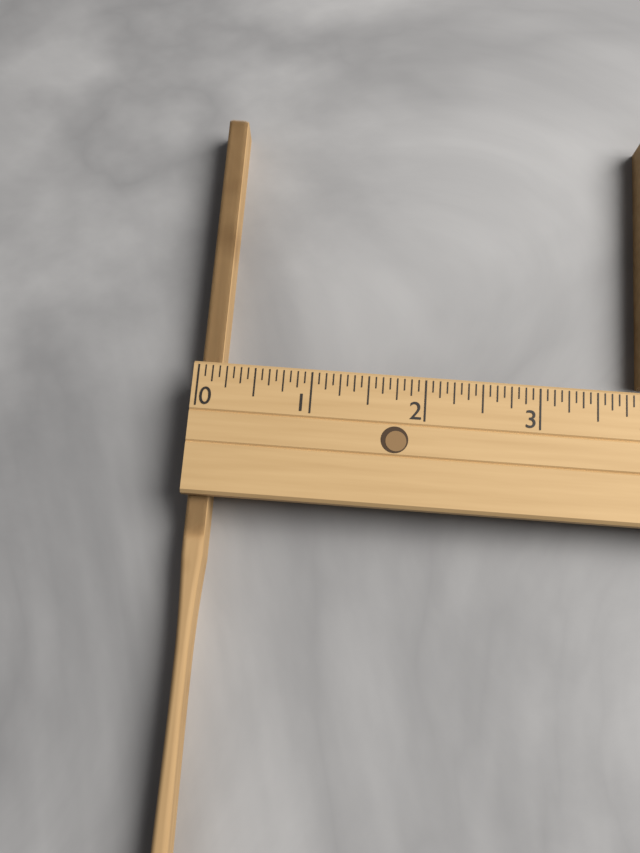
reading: 0.1875 (no unit)
